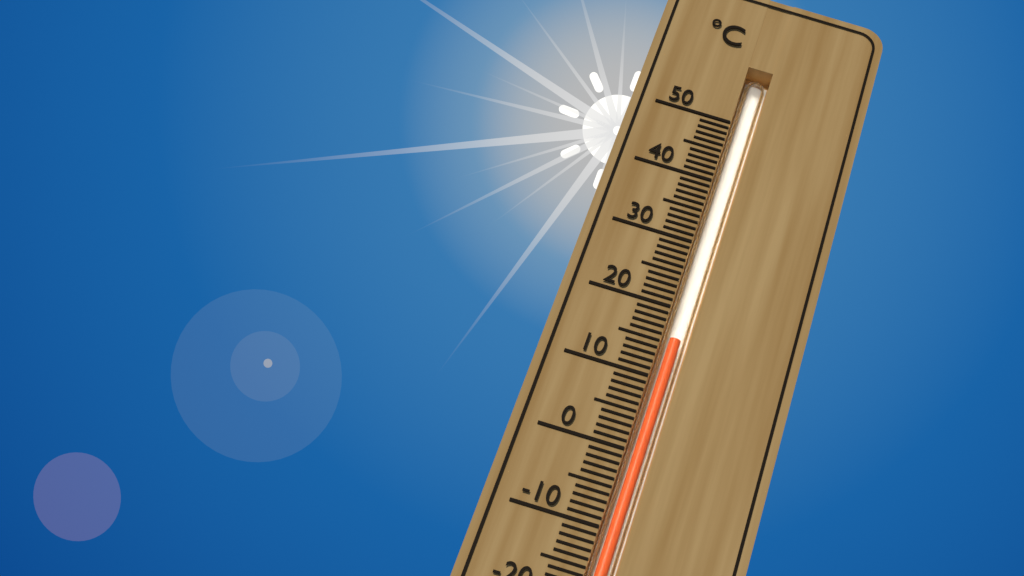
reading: 16 °C
